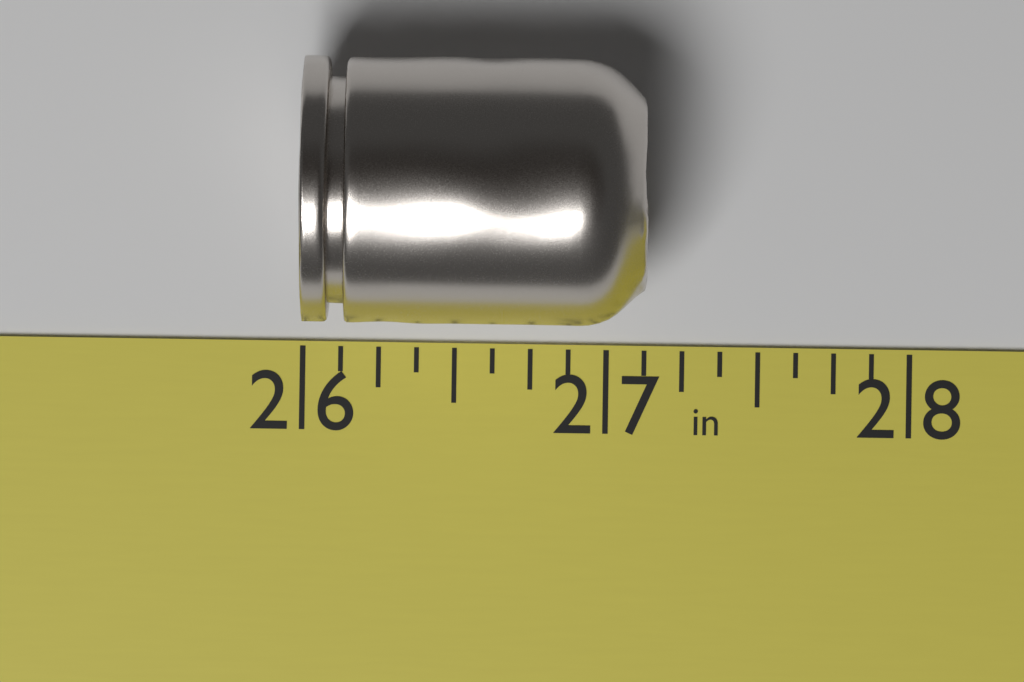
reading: 27.125 in
